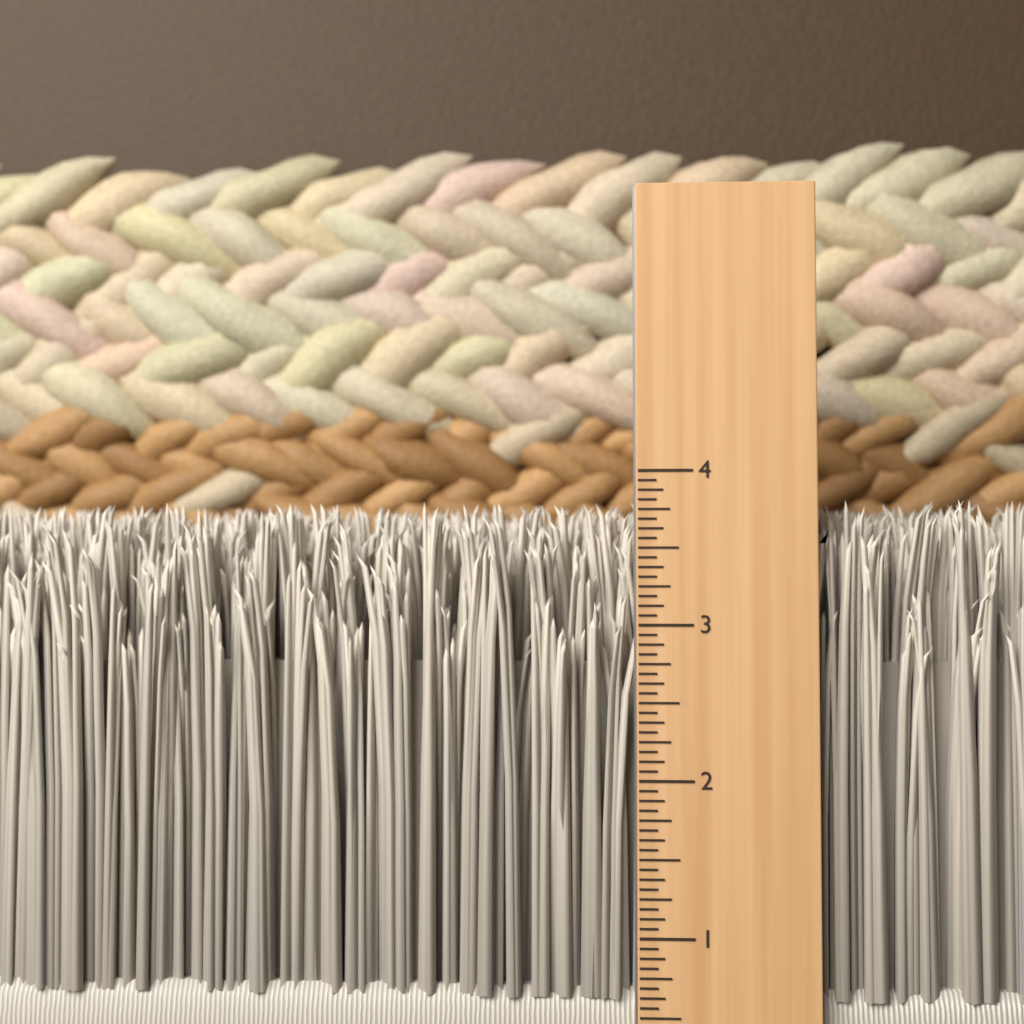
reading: 3.8125 in
